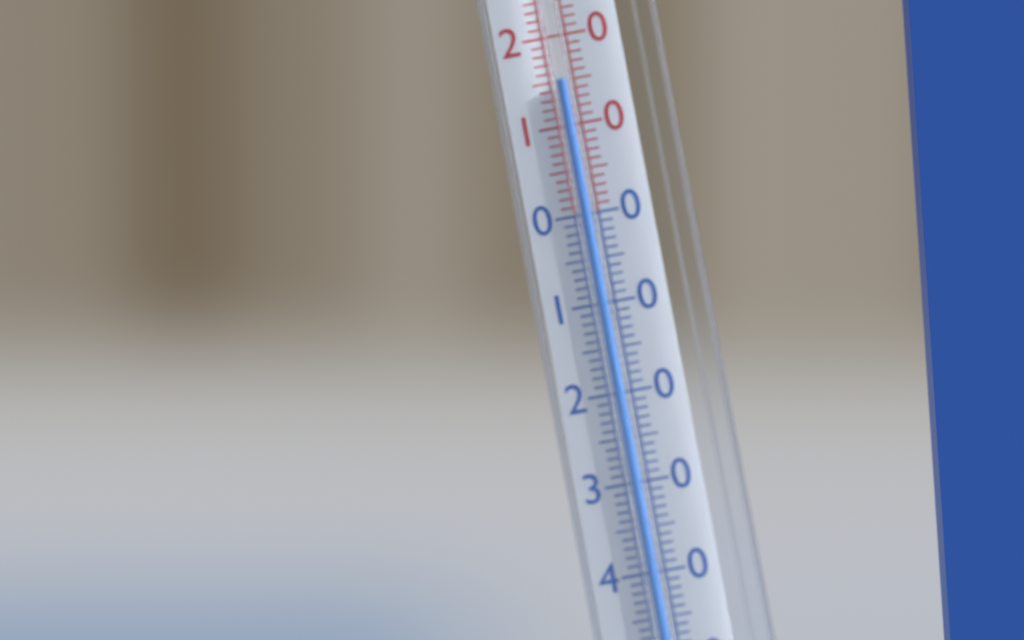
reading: 15 °C
